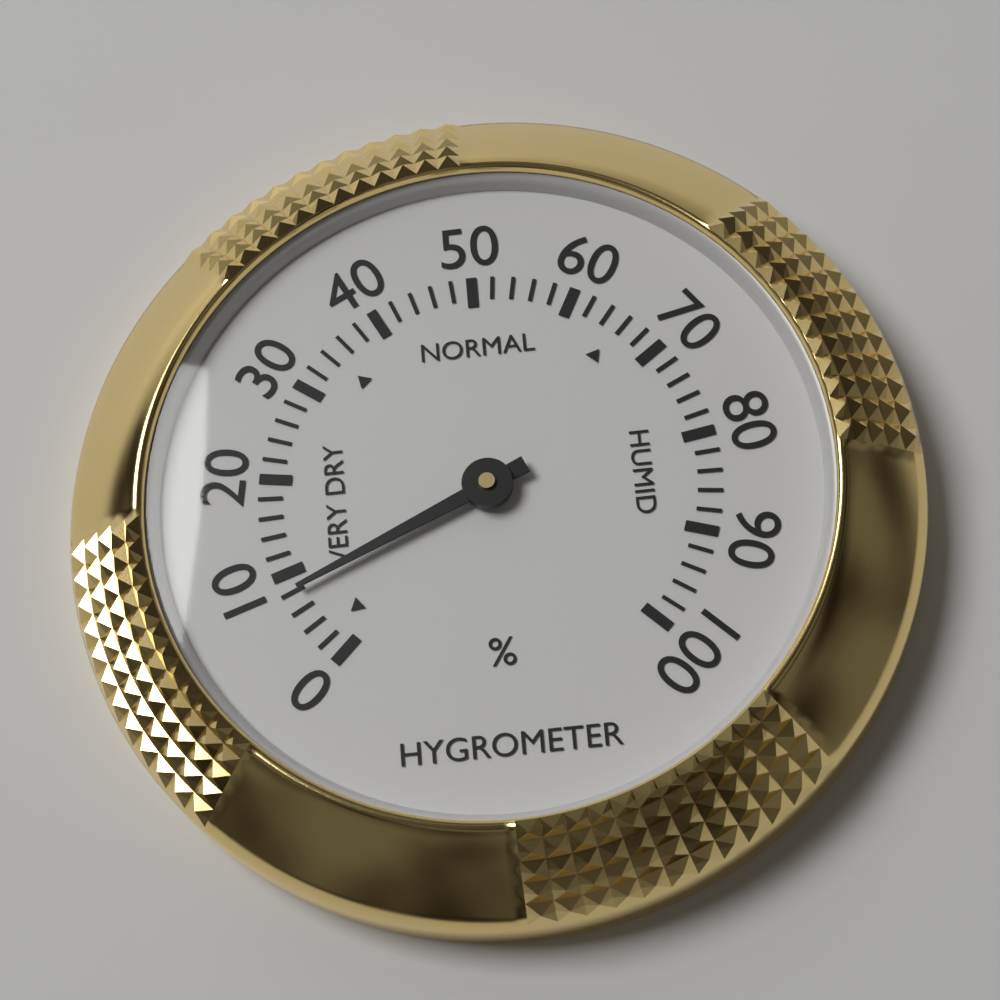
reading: 8 %
